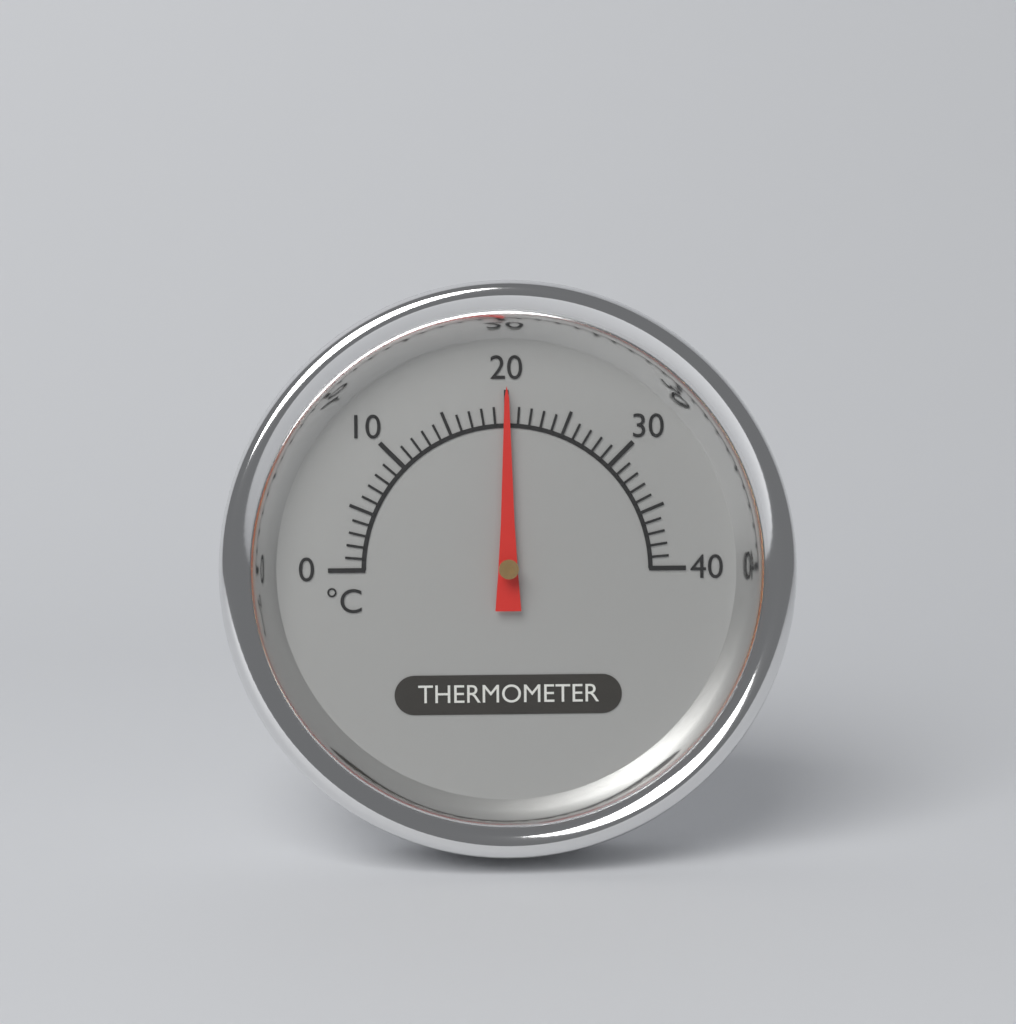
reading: 20 °C
